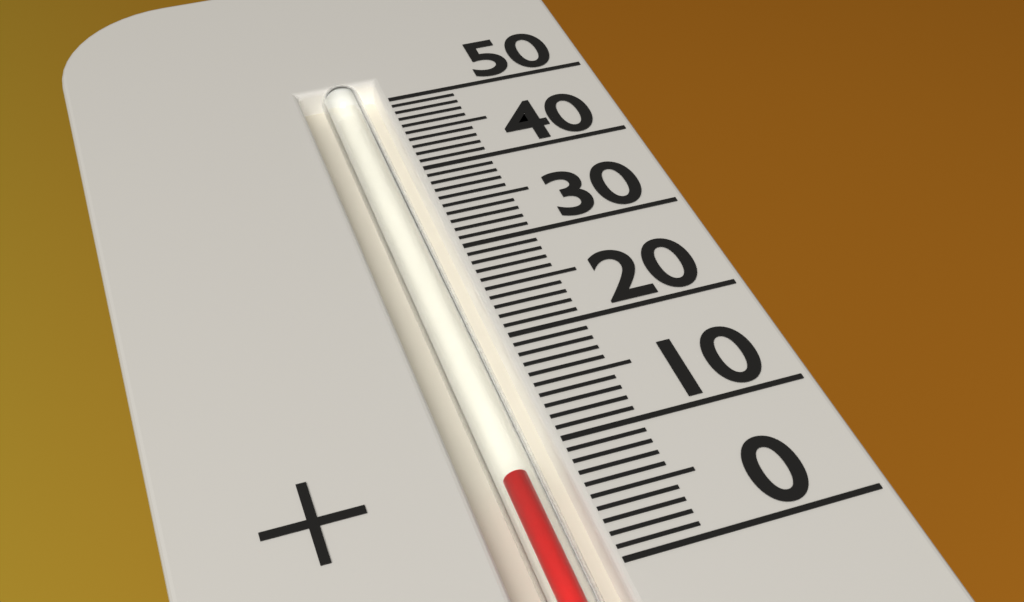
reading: 8 (no unit)
